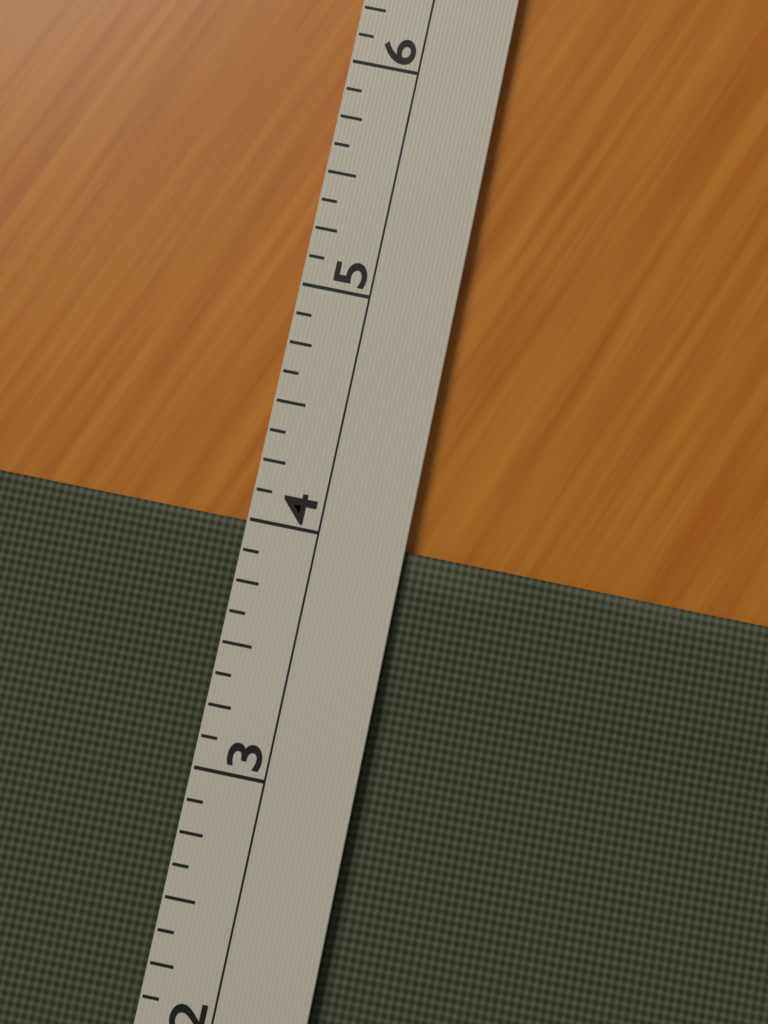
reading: 4.000 (no unit)
